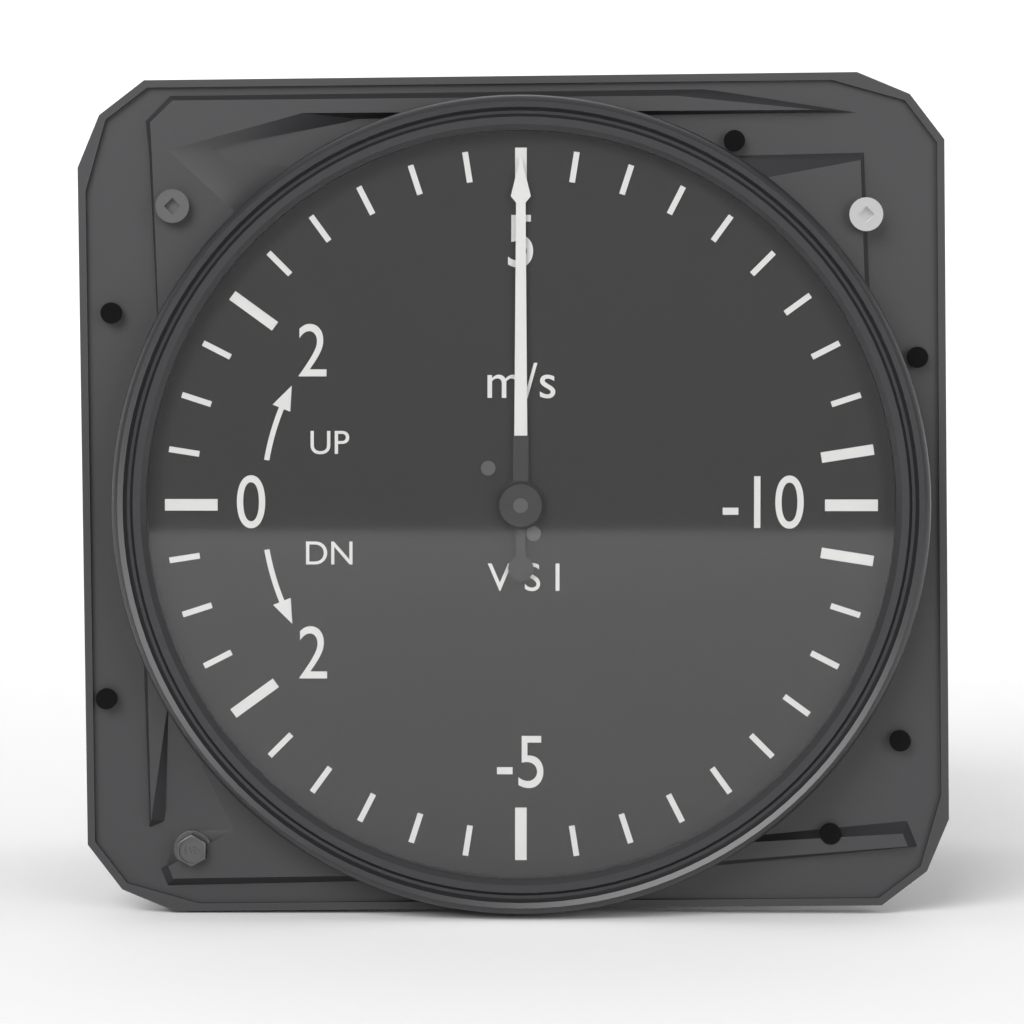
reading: 5.0 m/s
